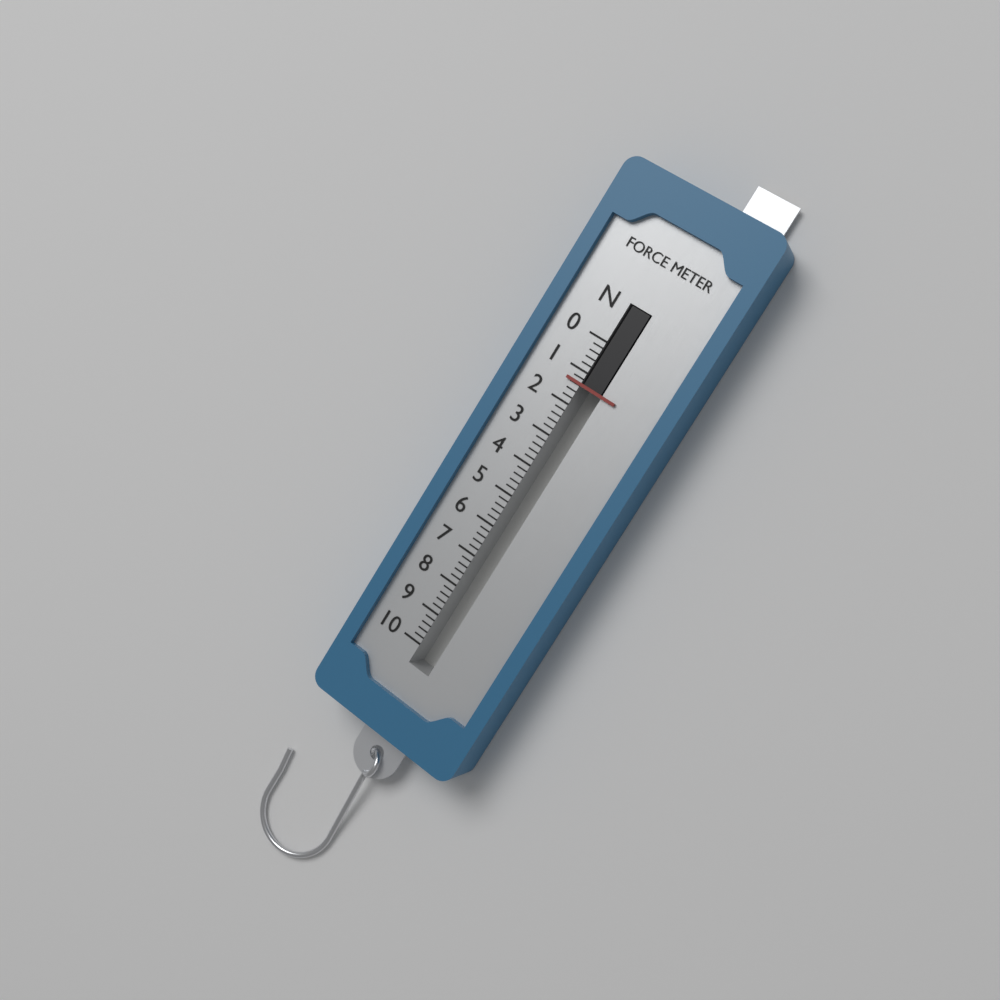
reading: 1.4 N
